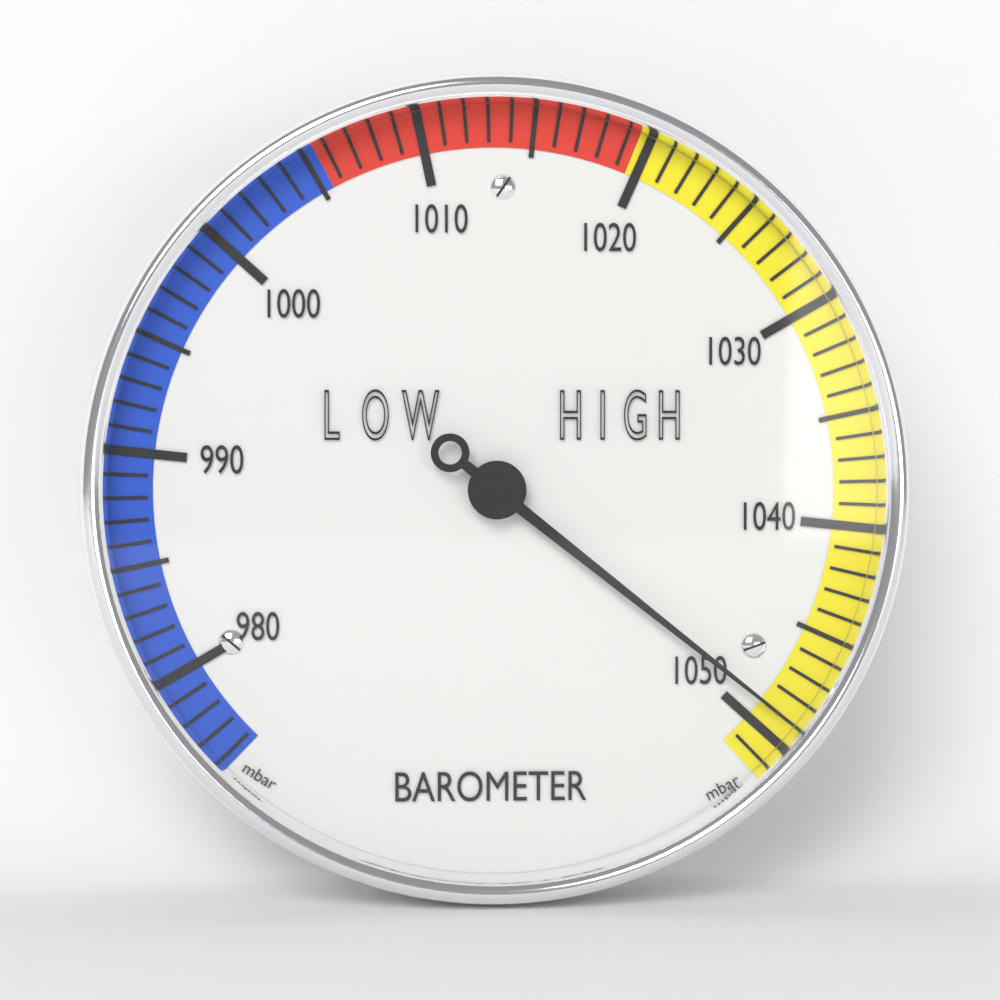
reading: 1049 mbar
